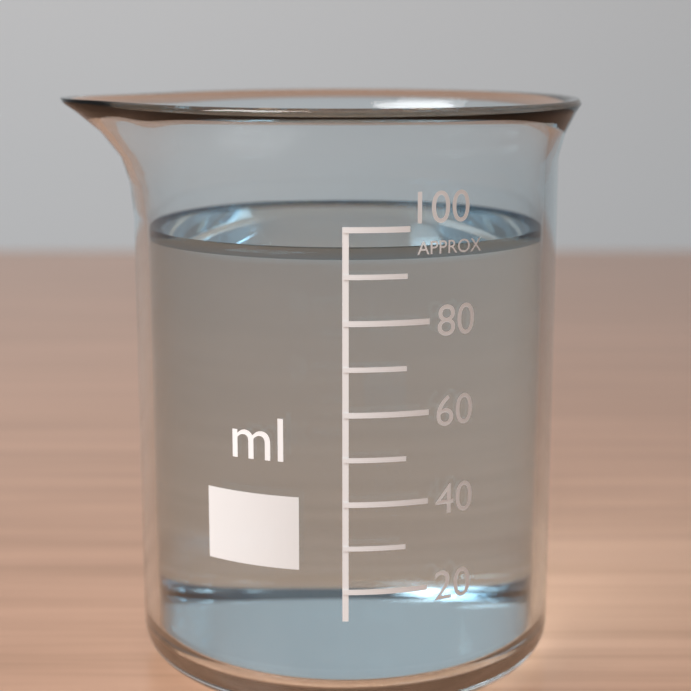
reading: 95 ml
